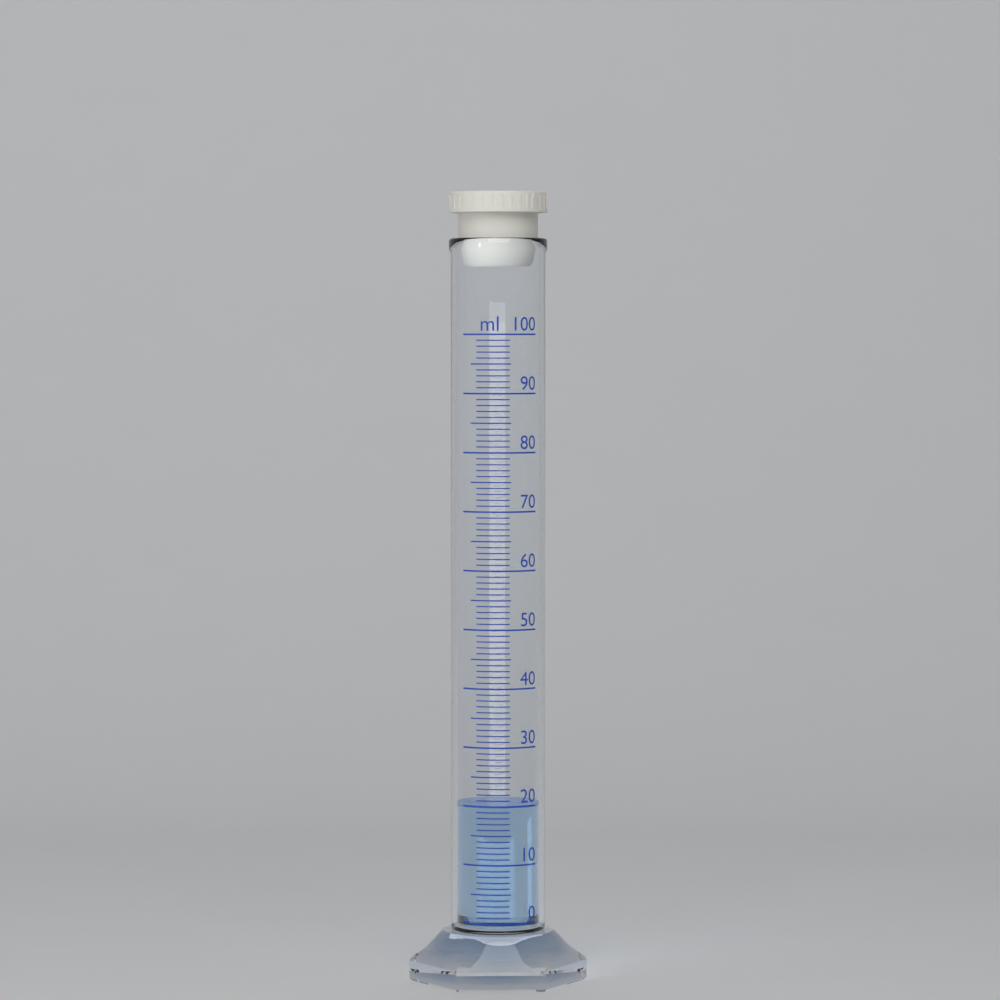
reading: 20 ml
